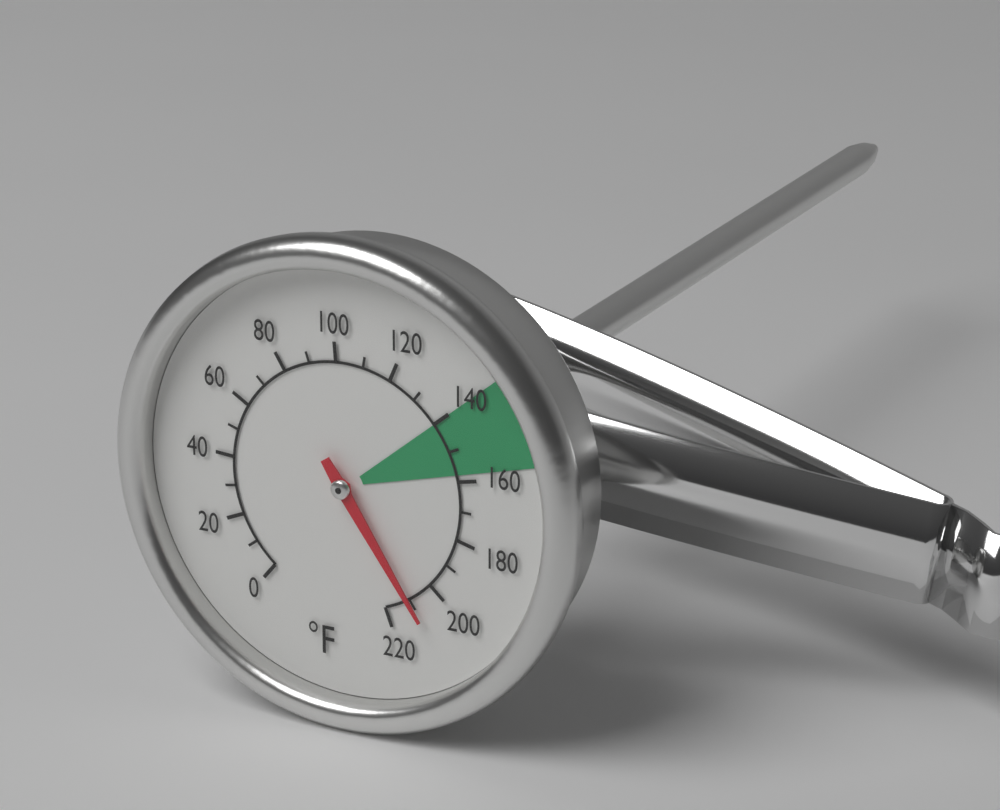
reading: 210 °F
